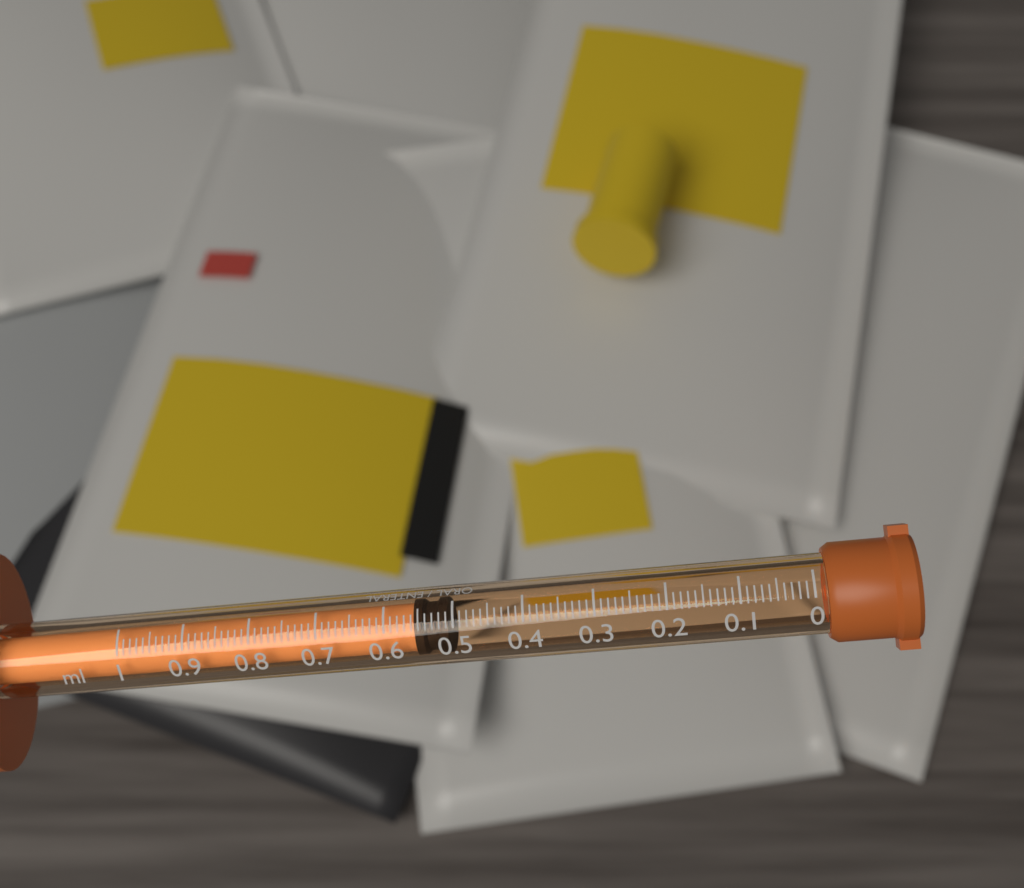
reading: 0.51 ml
